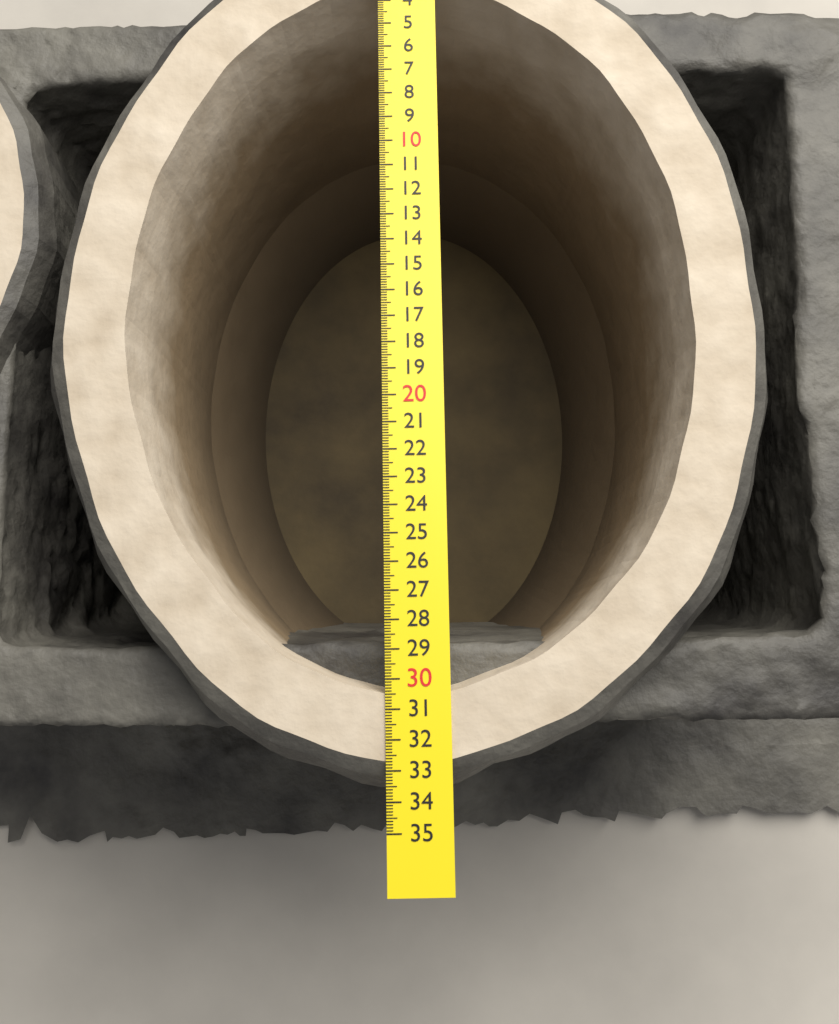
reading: 33.7 cm
